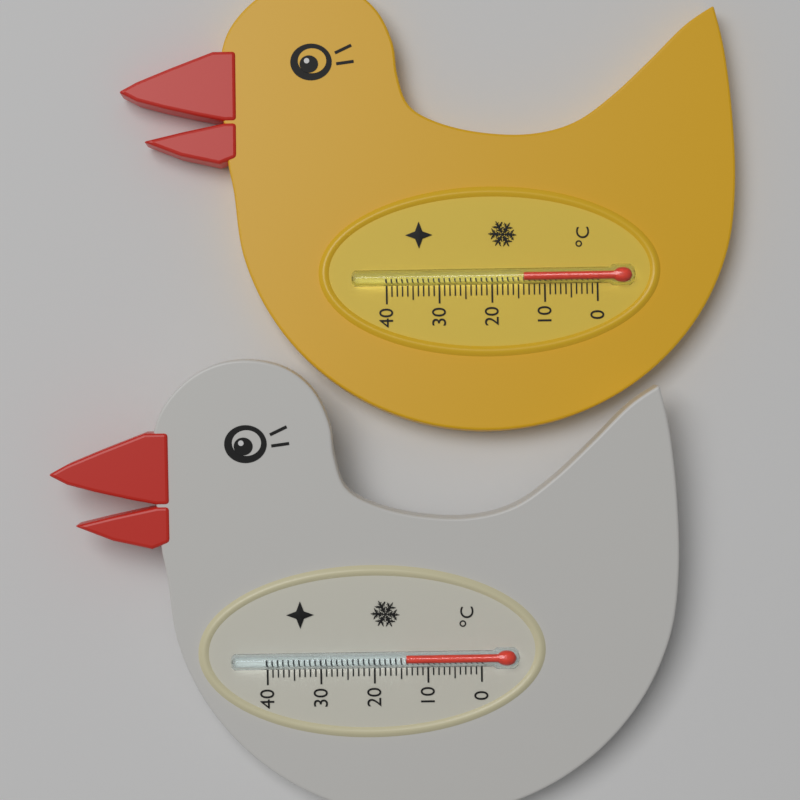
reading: 14 °C
